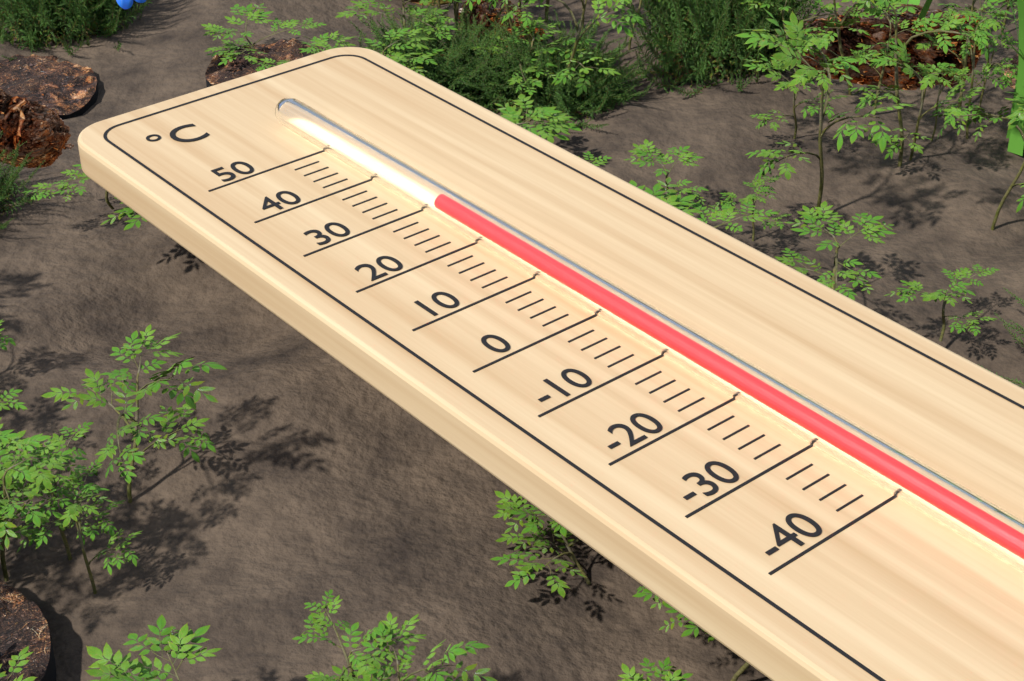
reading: 27 °C
